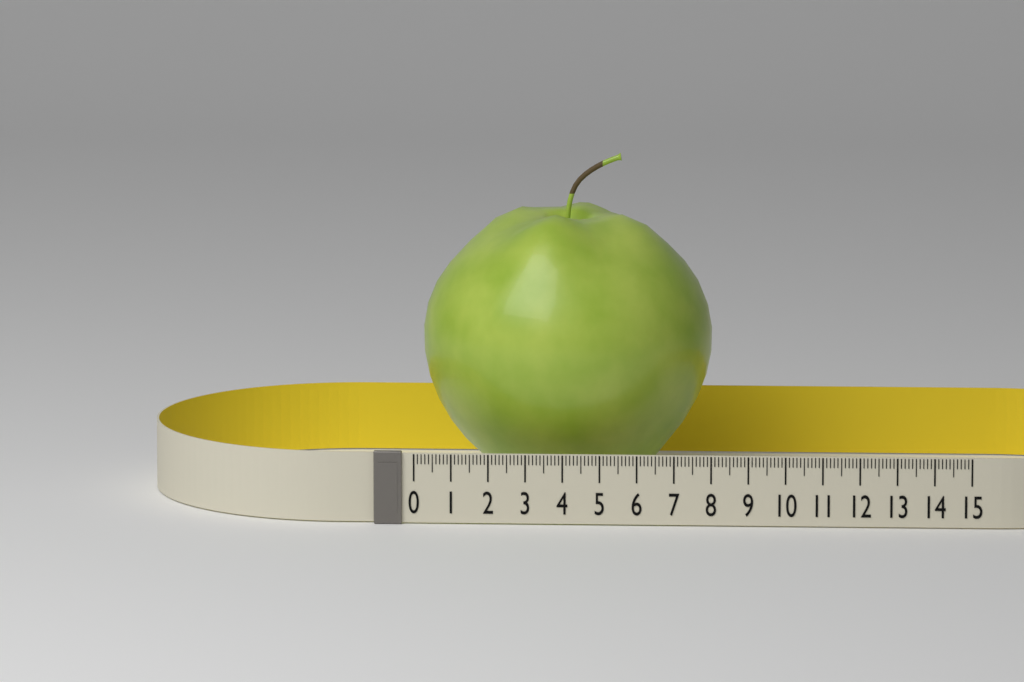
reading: 7.9 (no unit)
